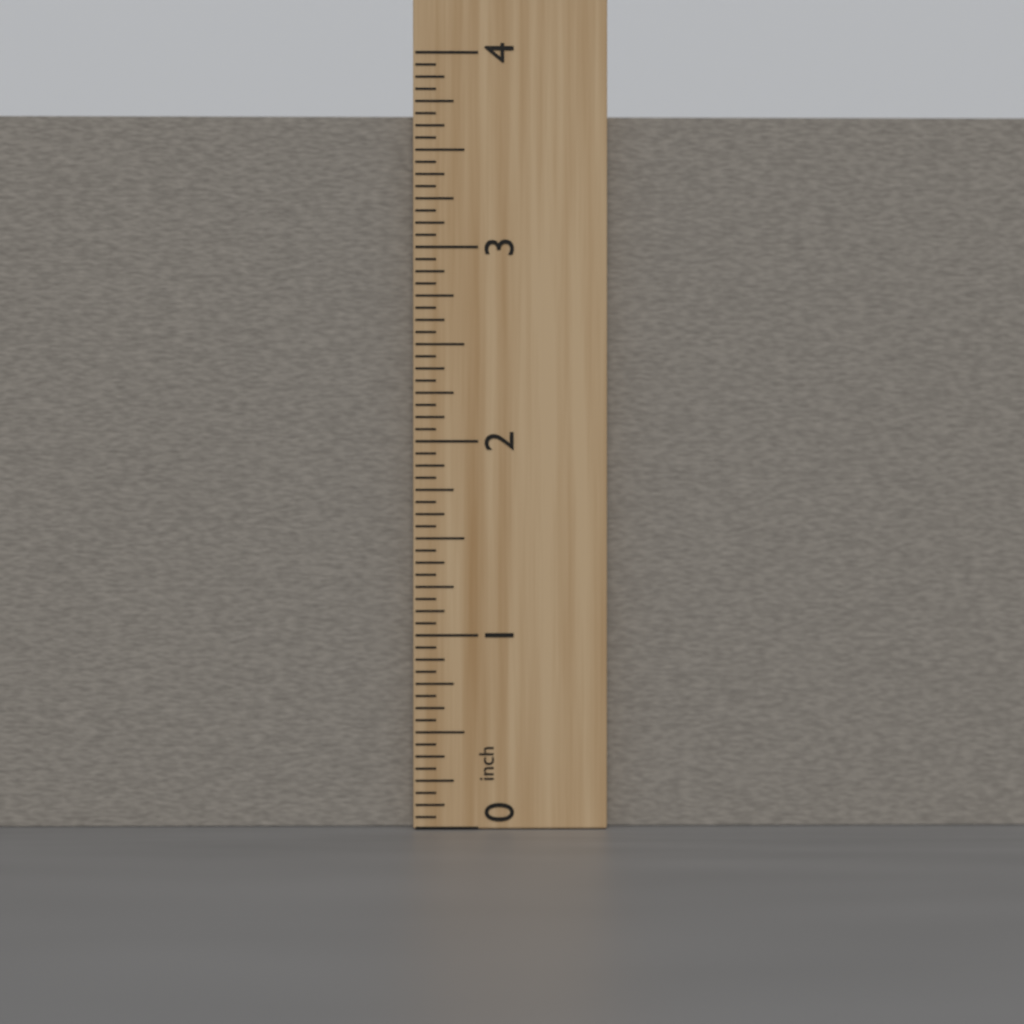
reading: 3.6875 inch
